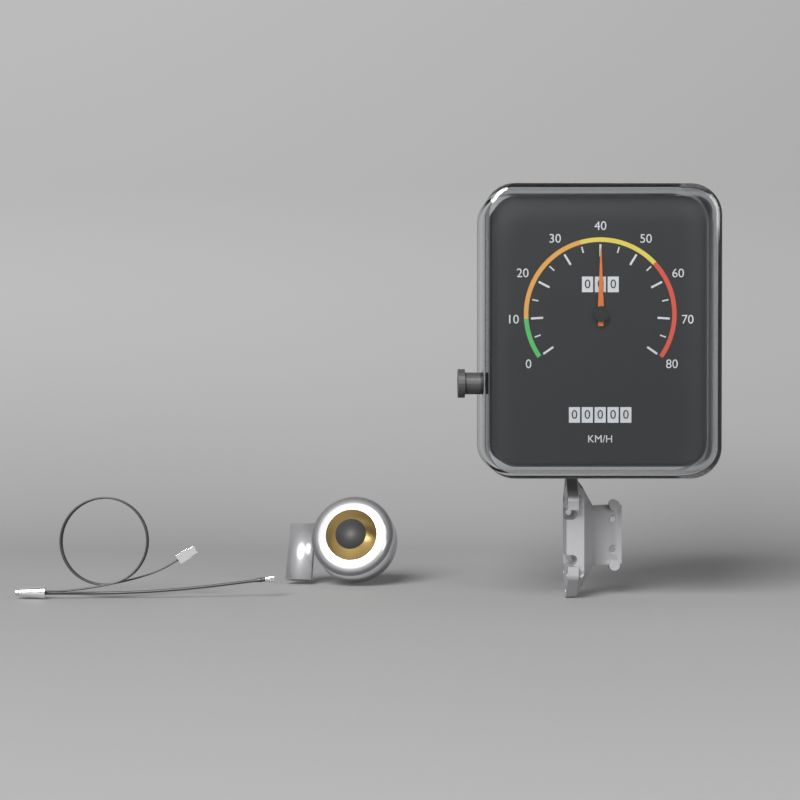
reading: 40 km/h
